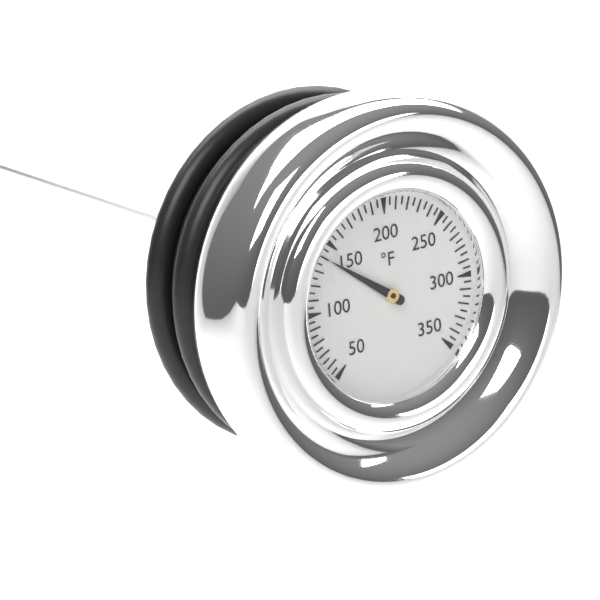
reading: 140 °F
